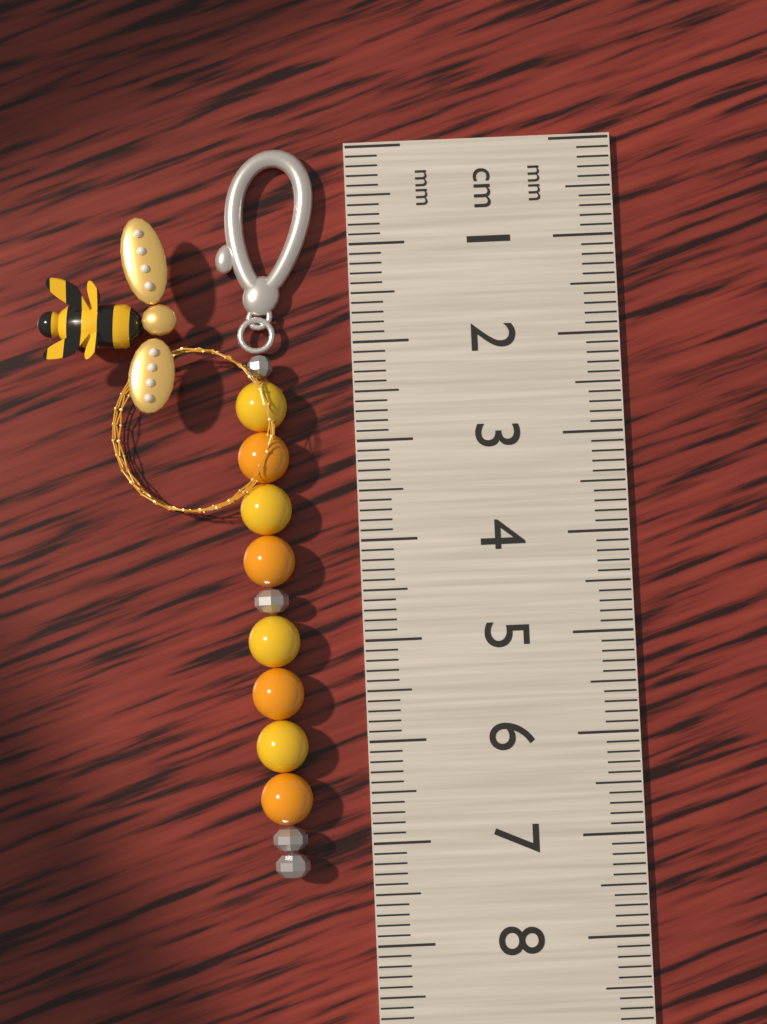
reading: 7.3 cm
